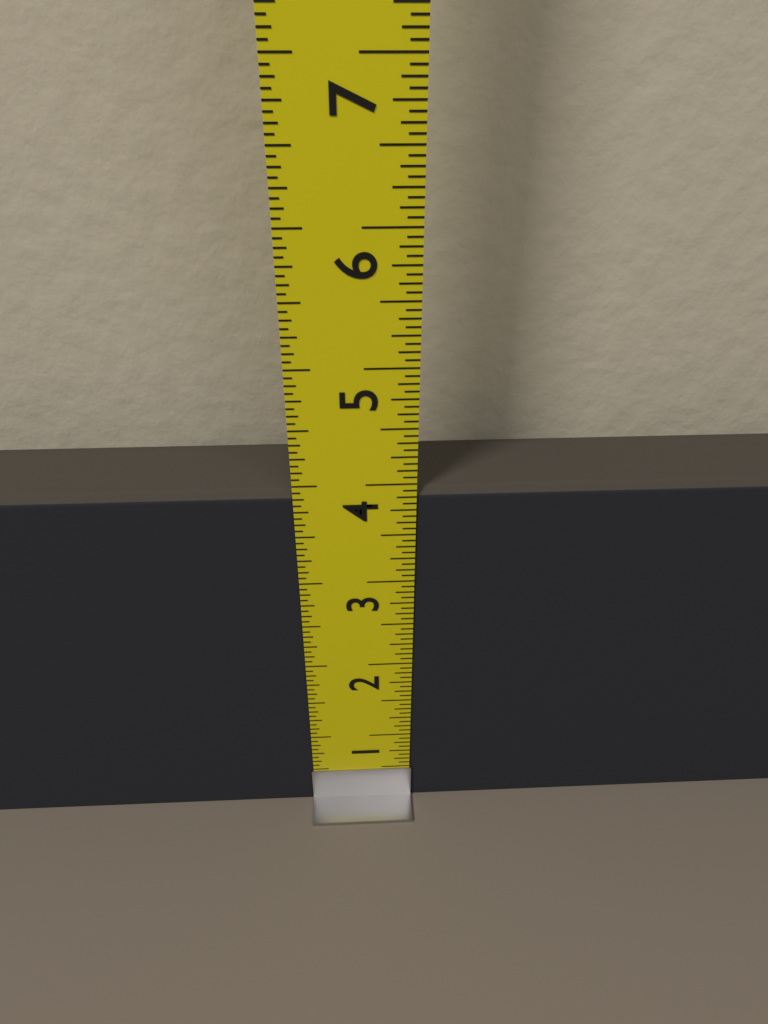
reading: 3.9375 in
